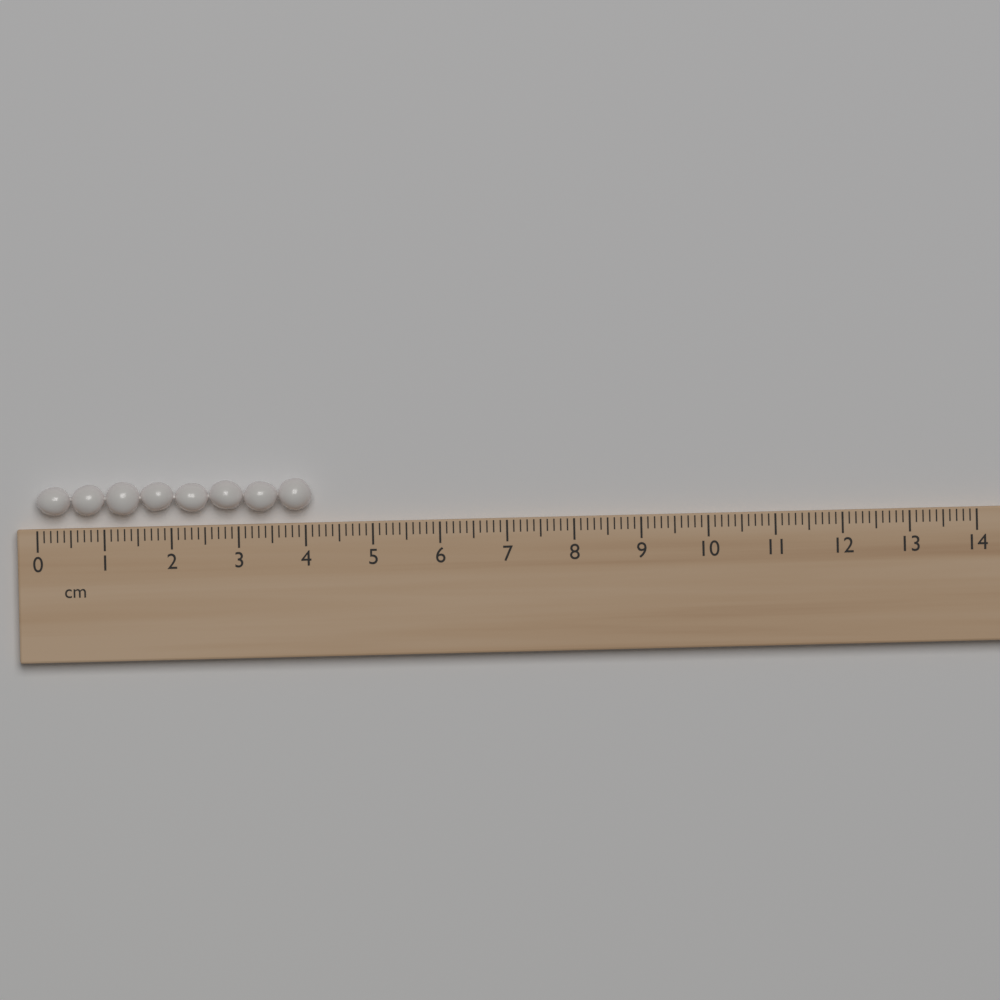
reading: 4.1 cm
